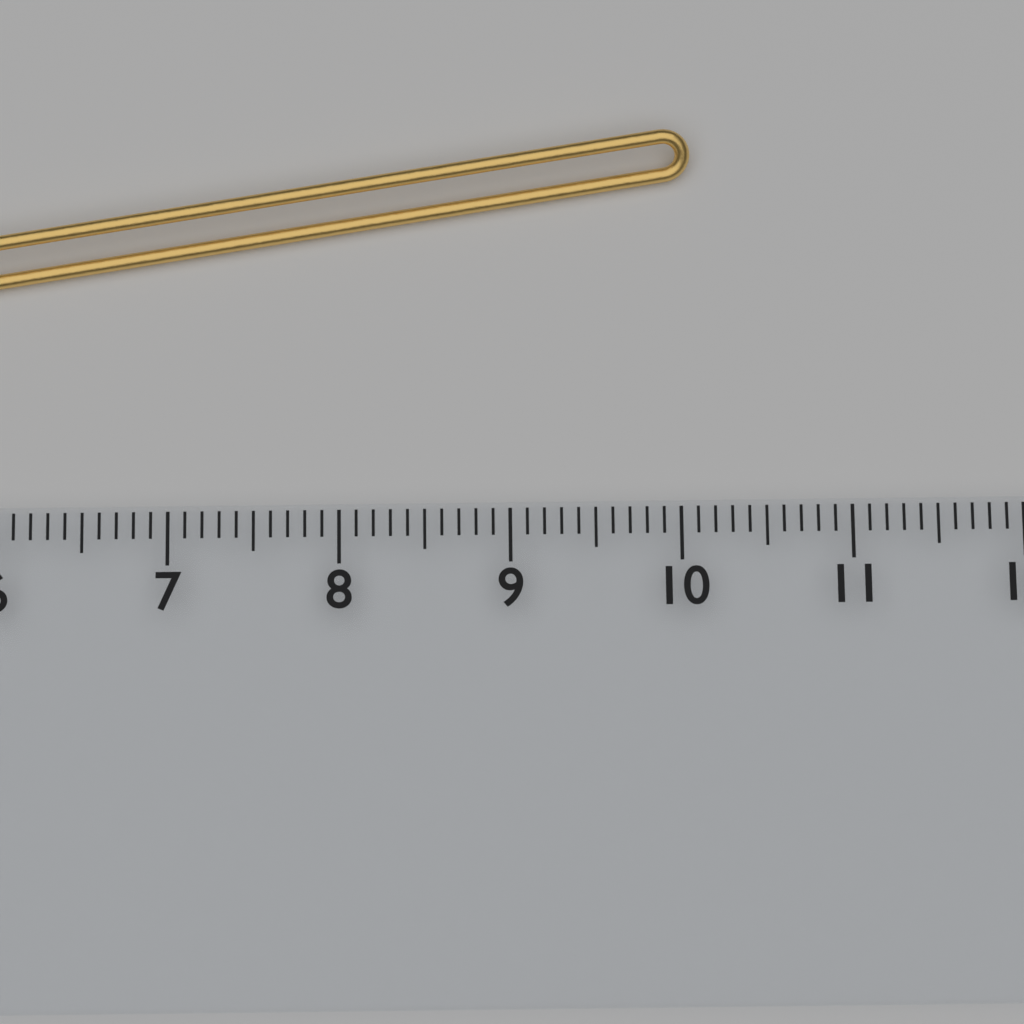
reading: 10.1 cm
